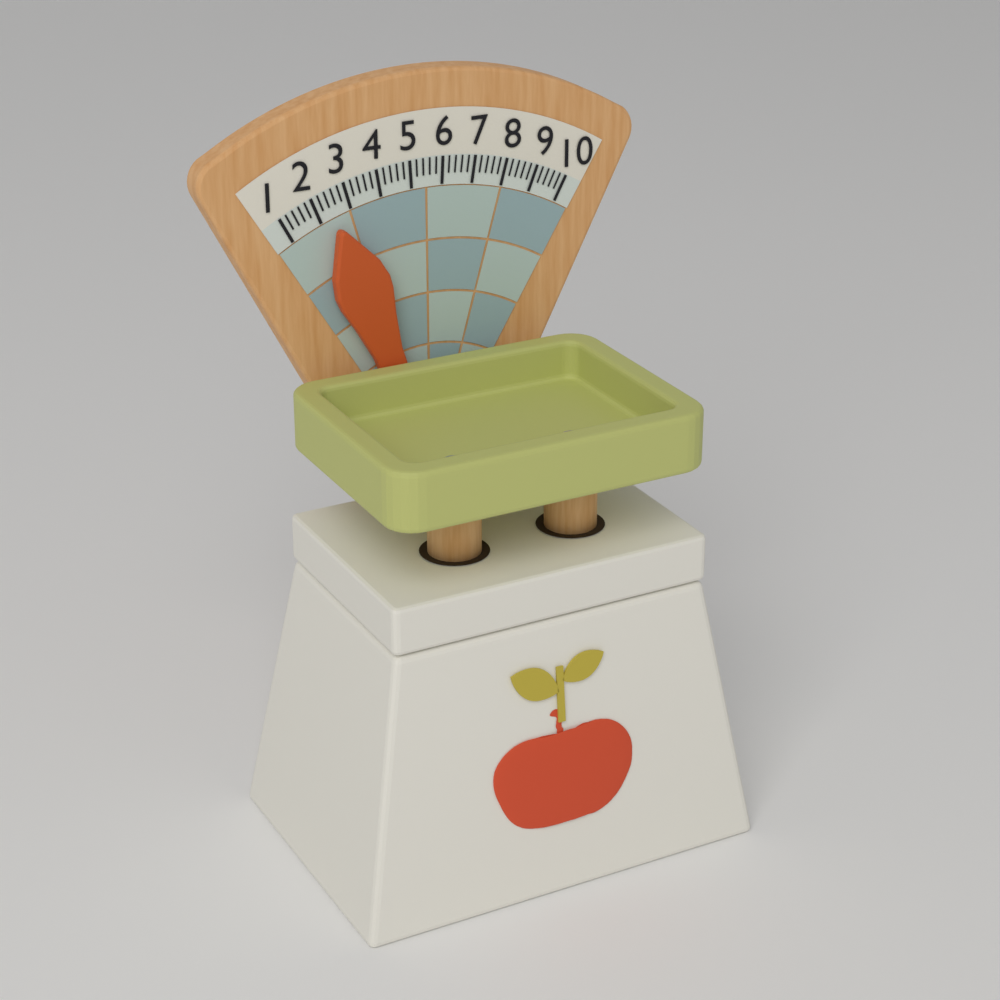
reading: 2.4 (no unit)
